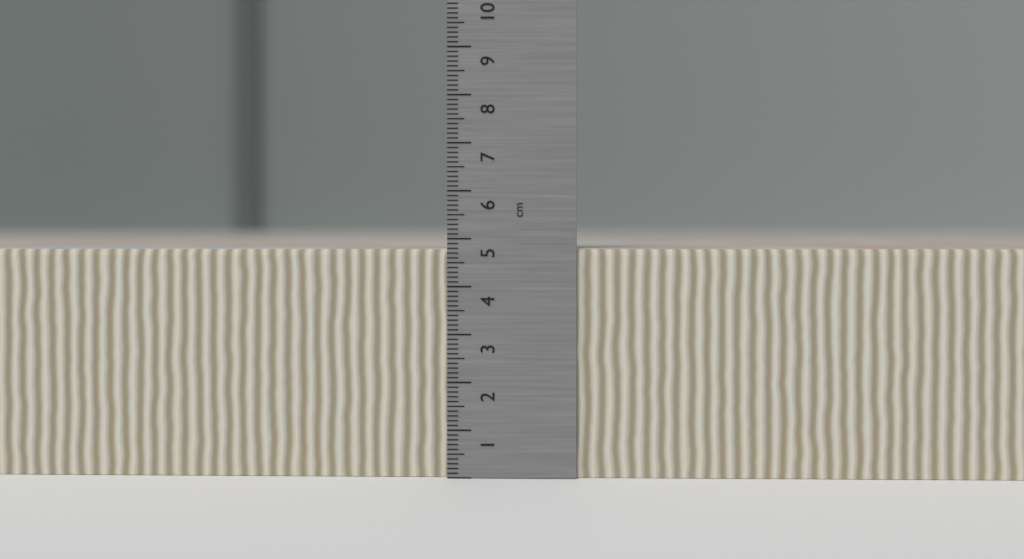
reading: 4.8 cm
